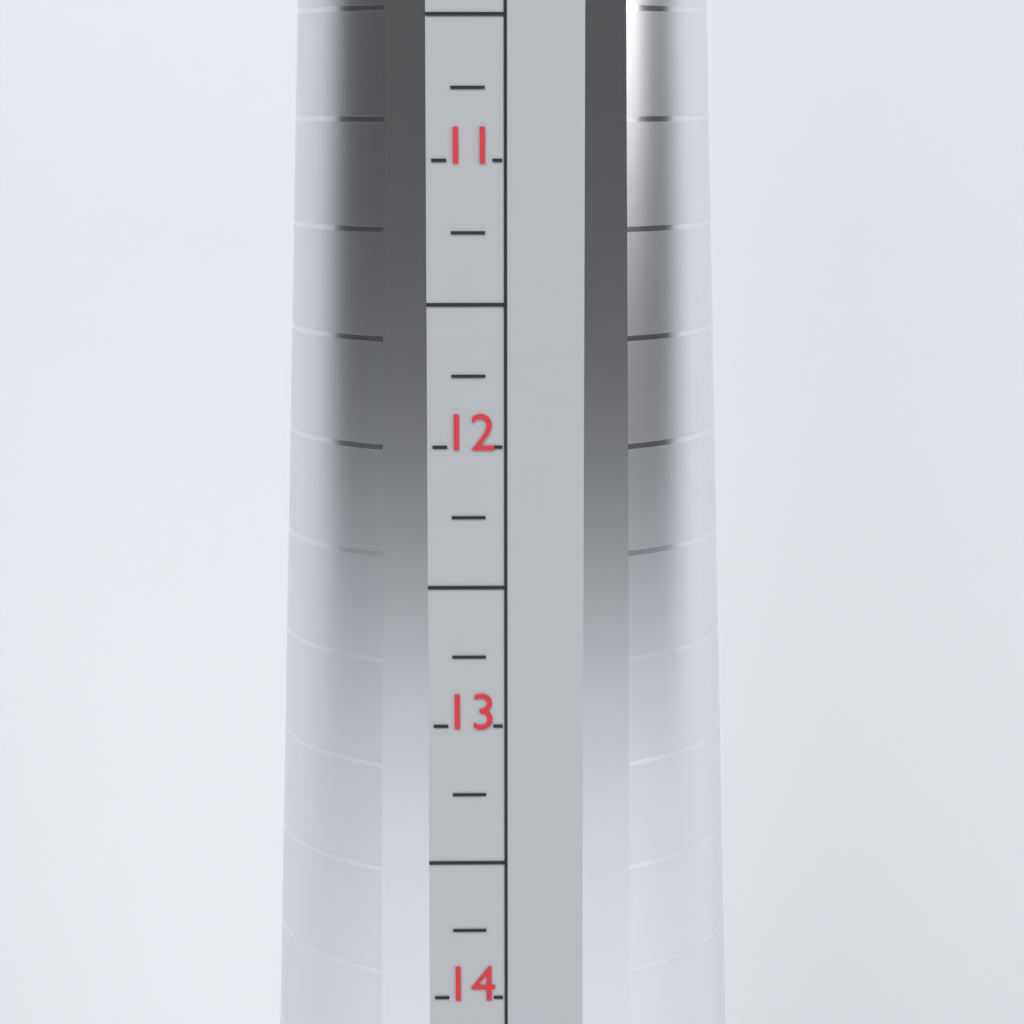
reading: 12.25 (no unit)
